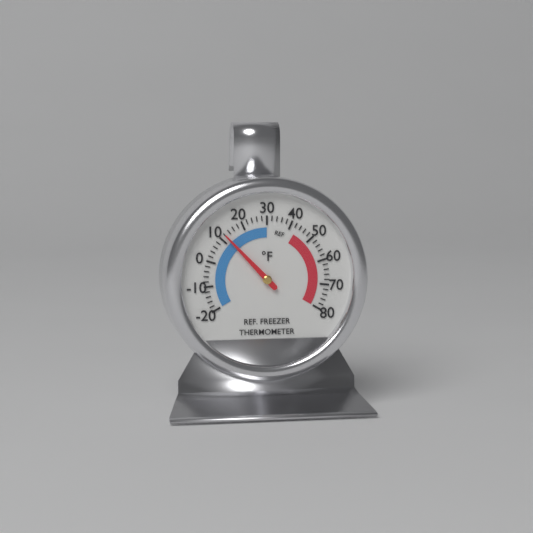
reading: 12 °F
